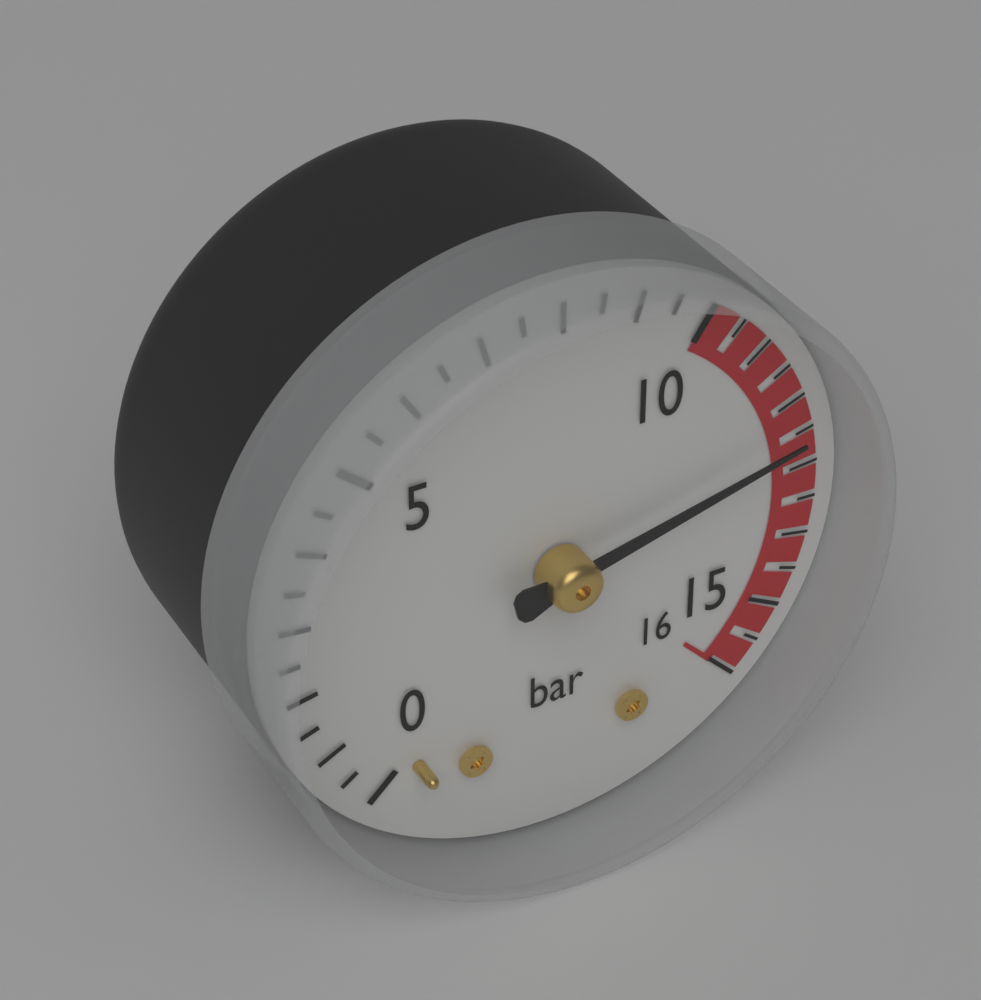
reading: 12.5 bar
